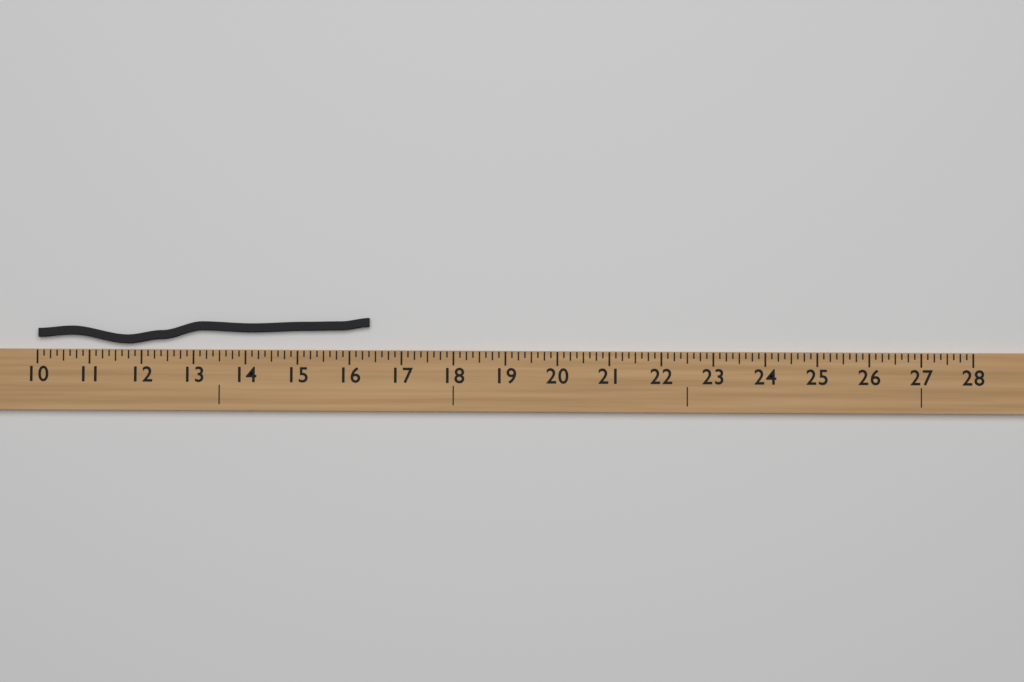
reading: 16.375 (no unit)
